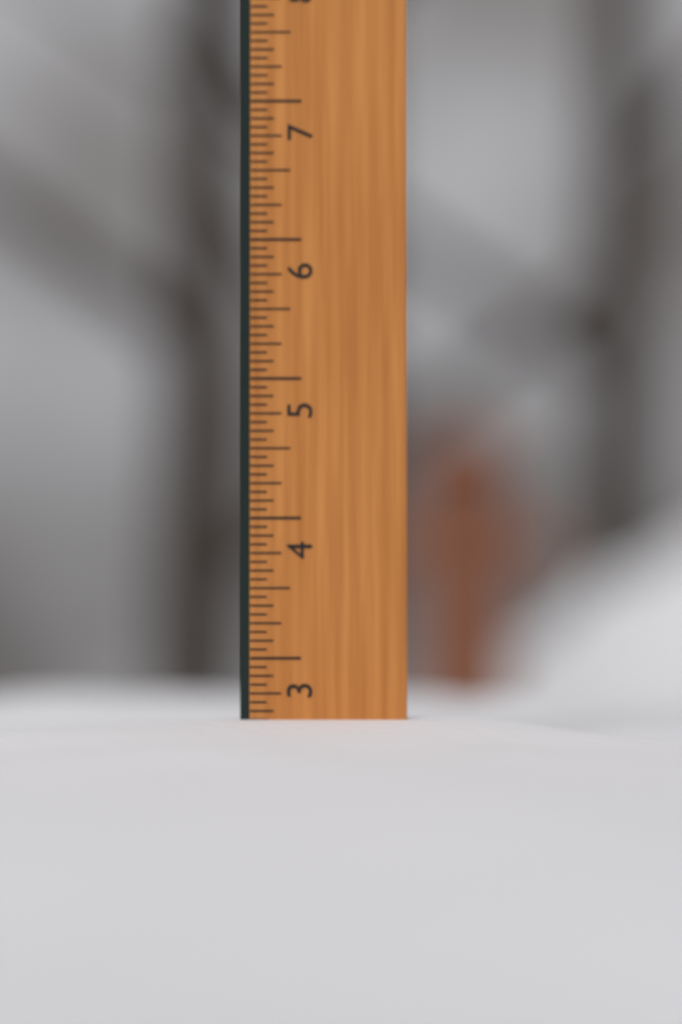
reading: 2.5625 in
